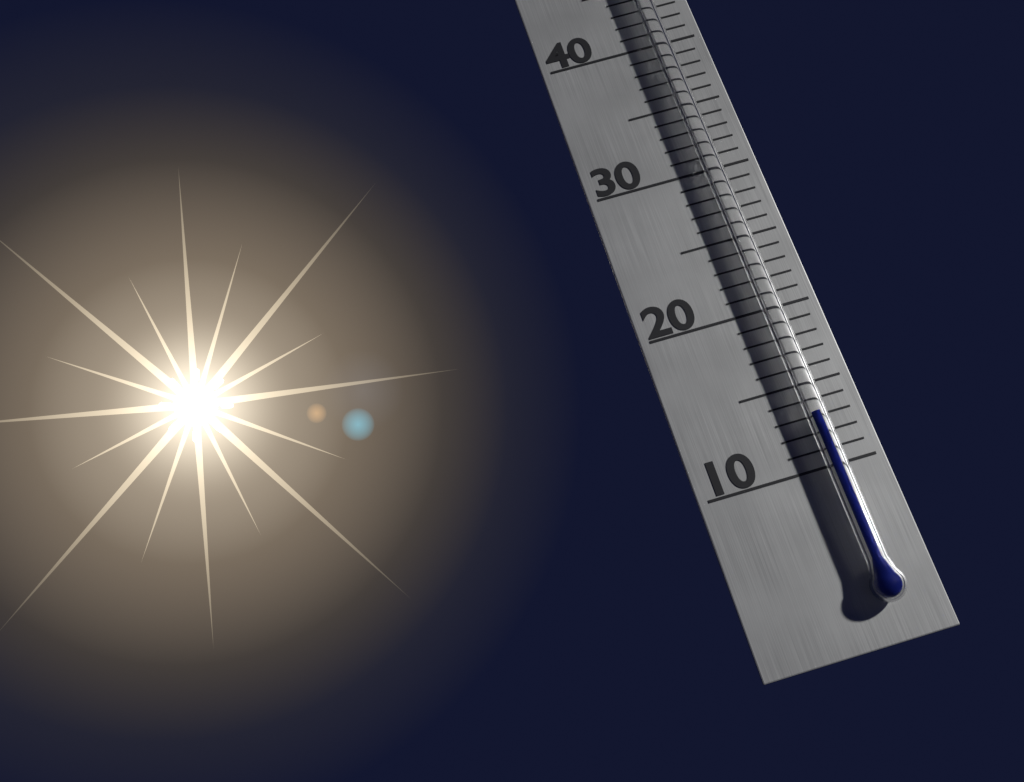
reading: 13 °C
